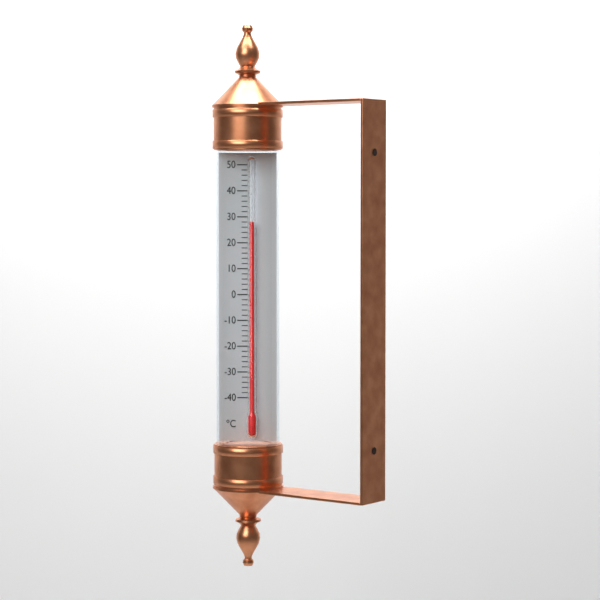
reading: 28 °C
